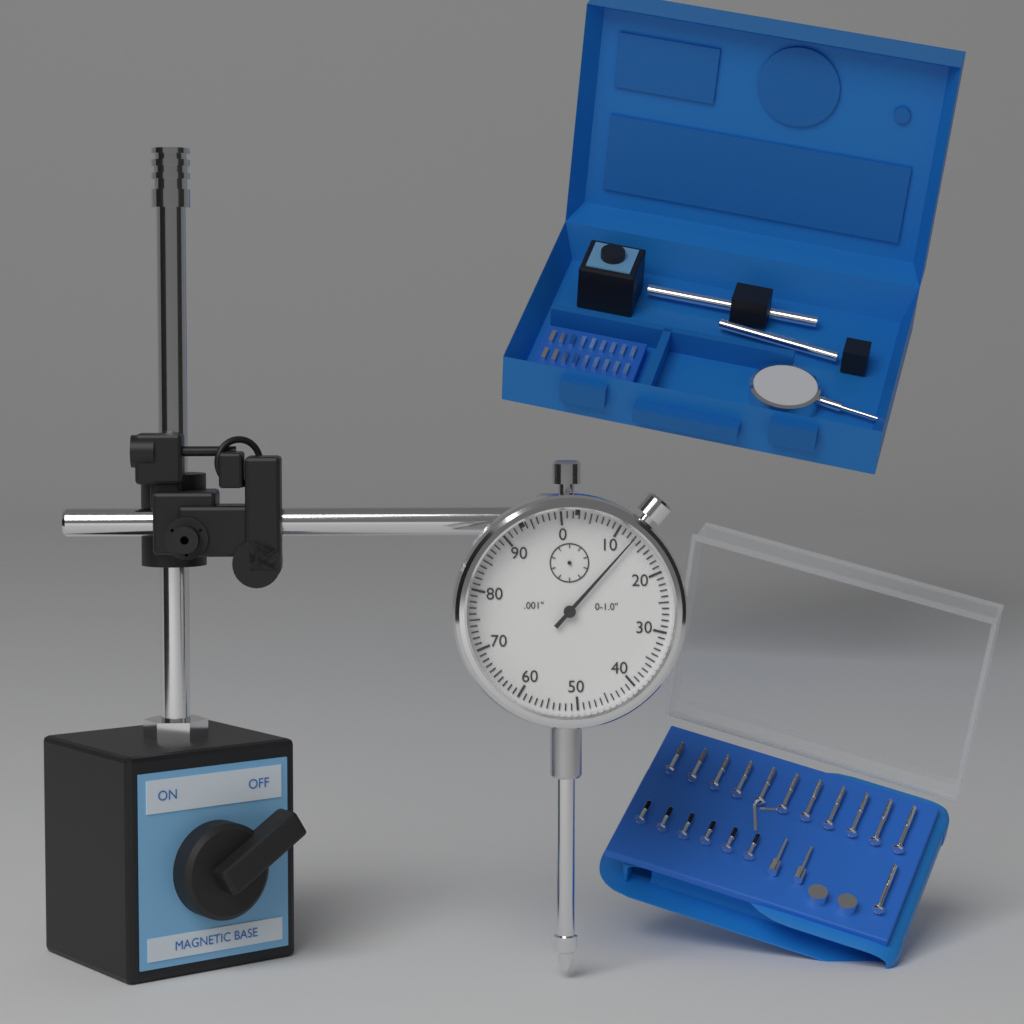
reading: 0.013 in
